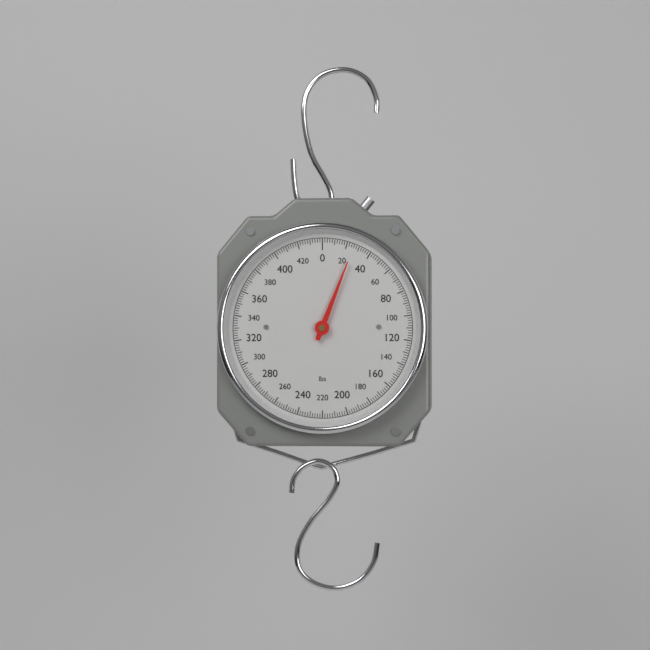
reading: 26 lbs
